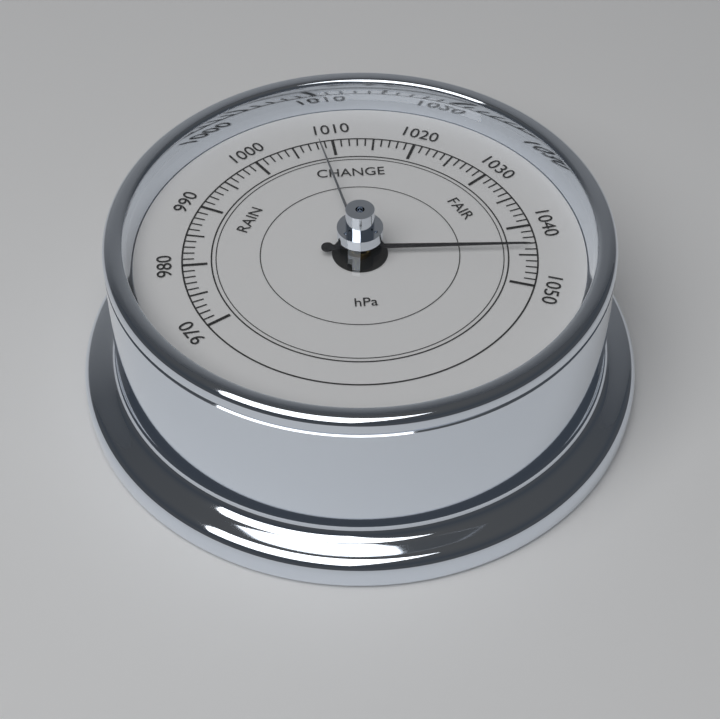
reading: 1044 hPa
